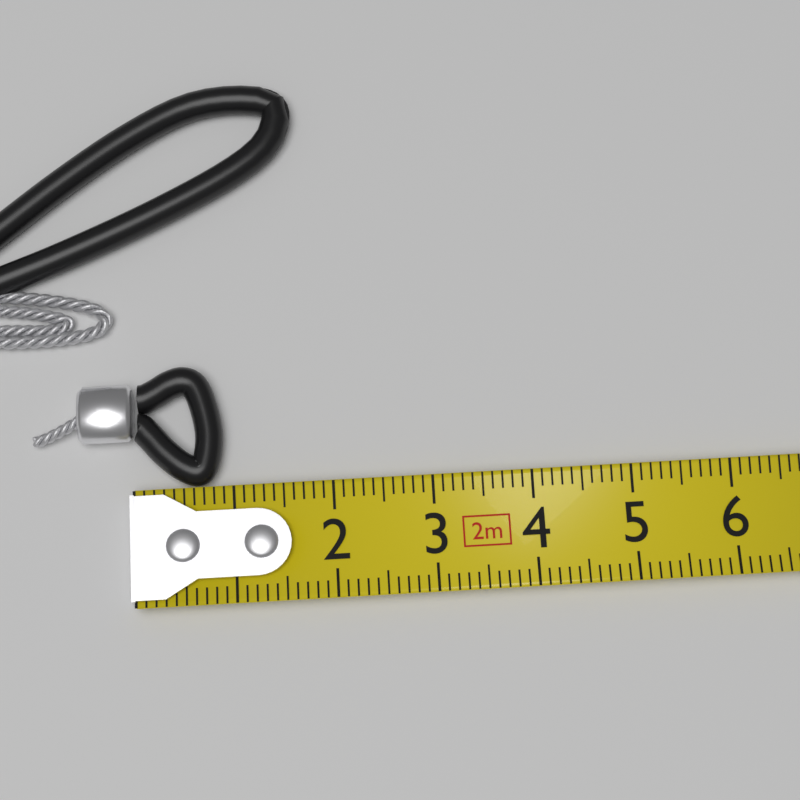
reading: 0.9 cm
